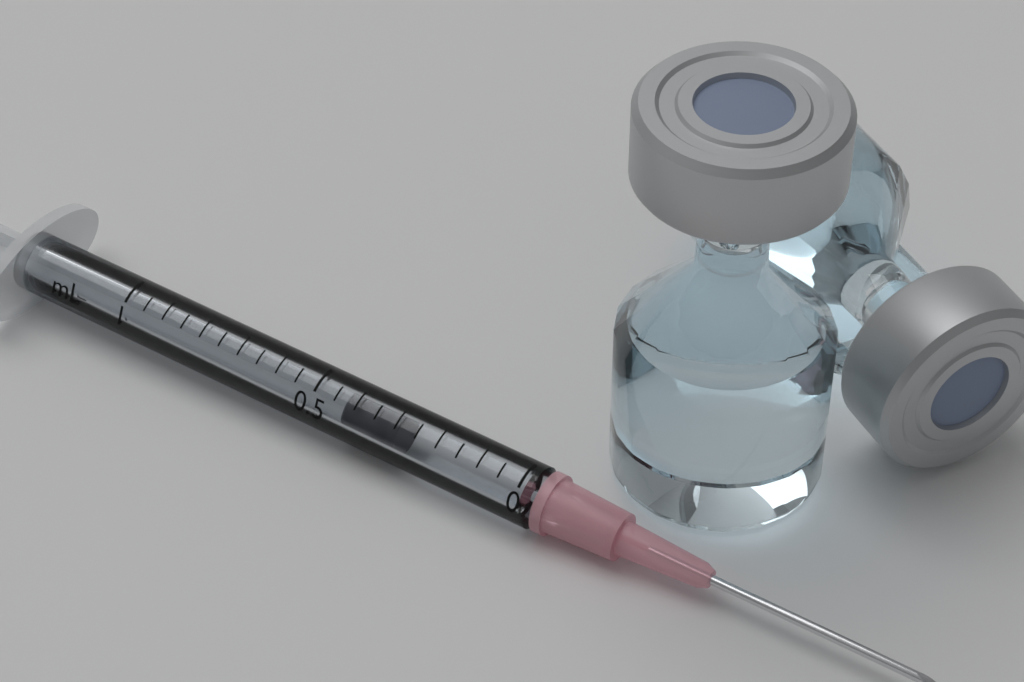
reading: 0.30 mL
